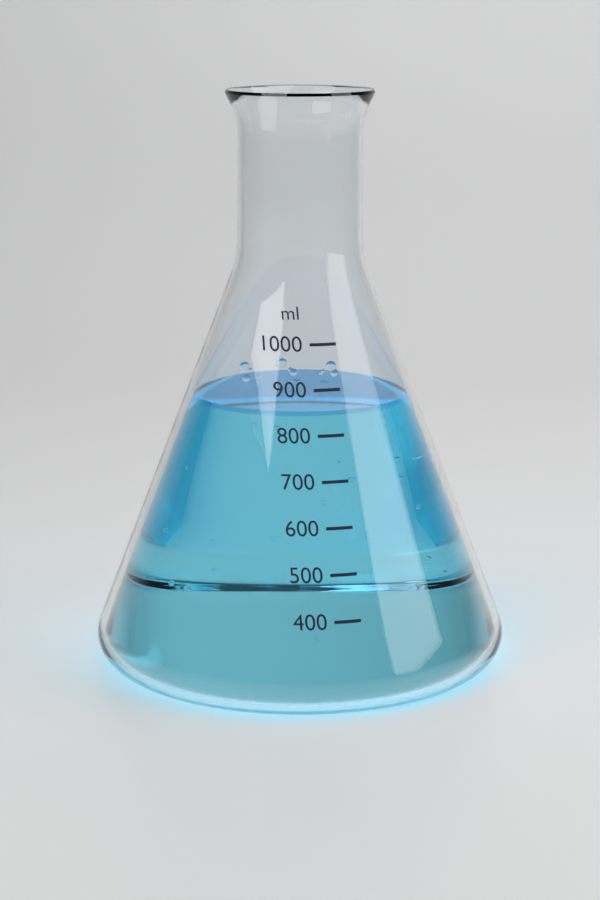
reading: 850 ml
